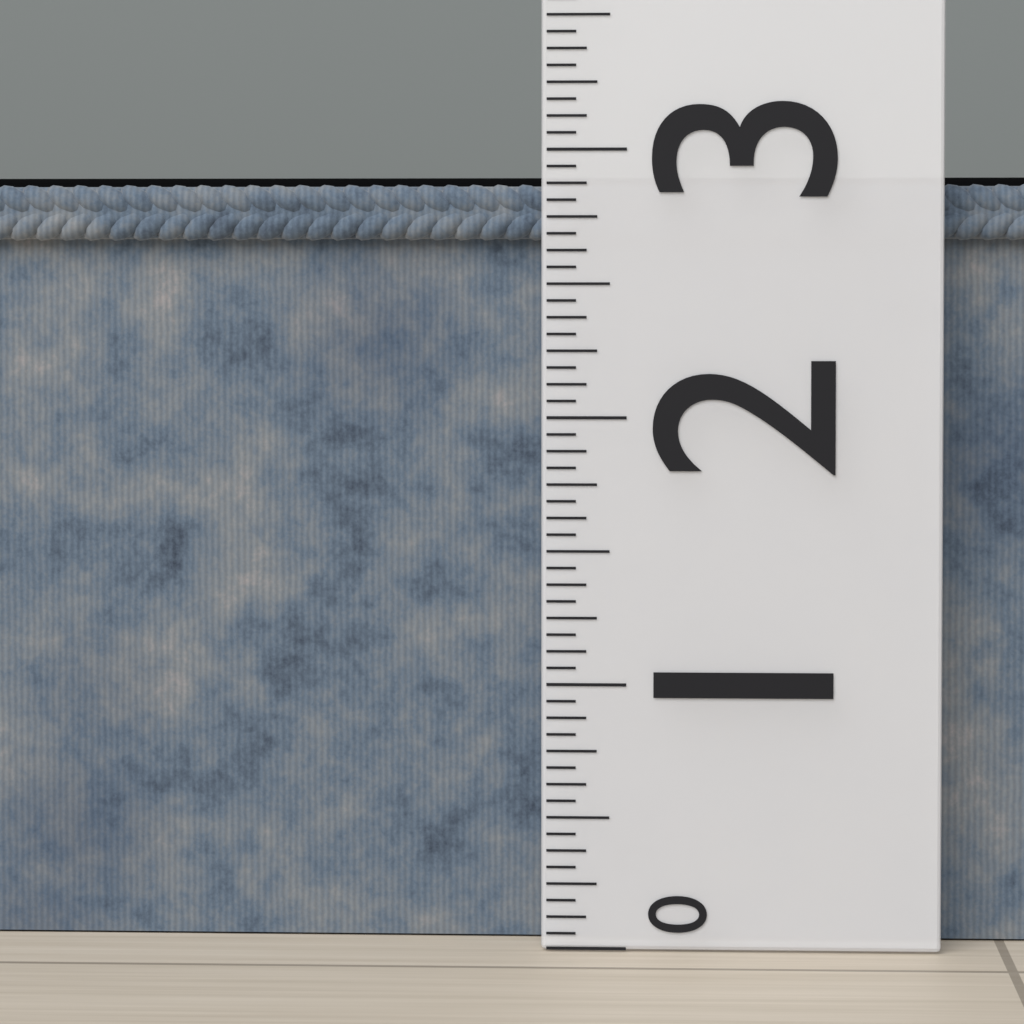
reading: 2.8750 (no unit)
